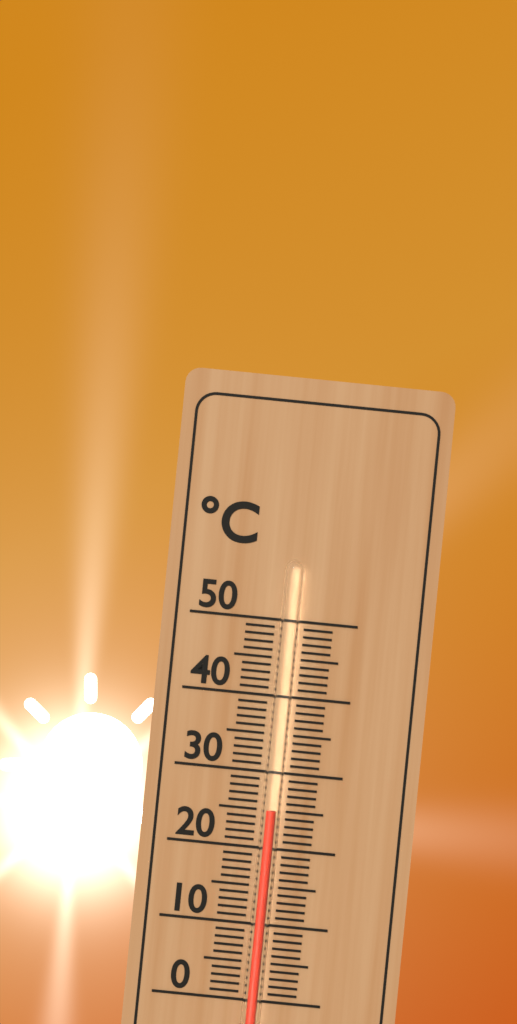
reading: 25 °C
